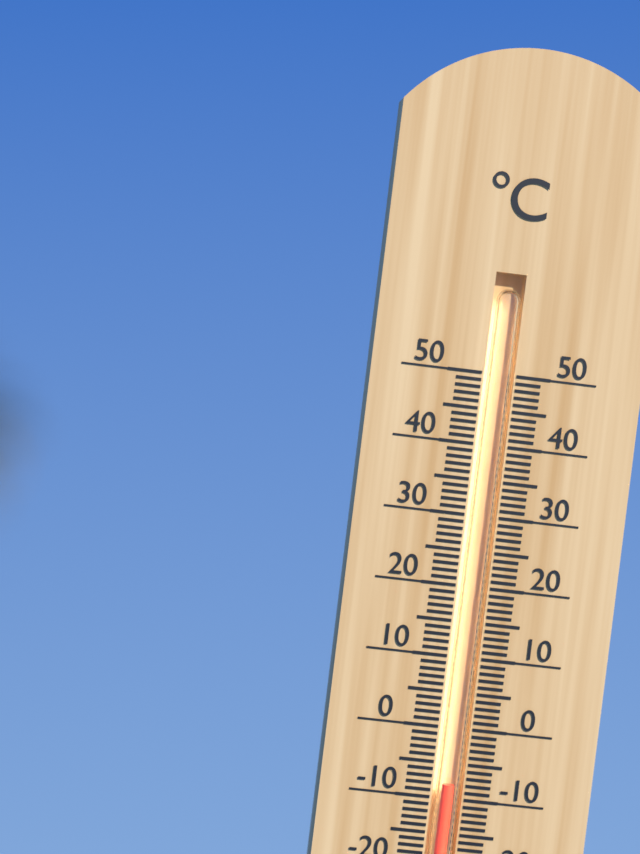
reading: -8 °C
